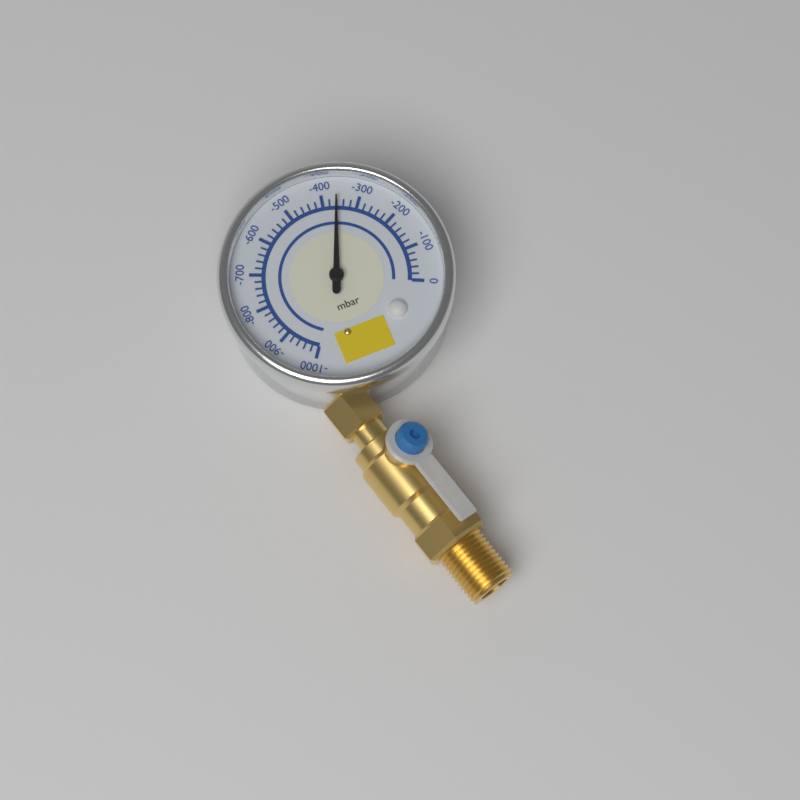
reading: -360 mbar
